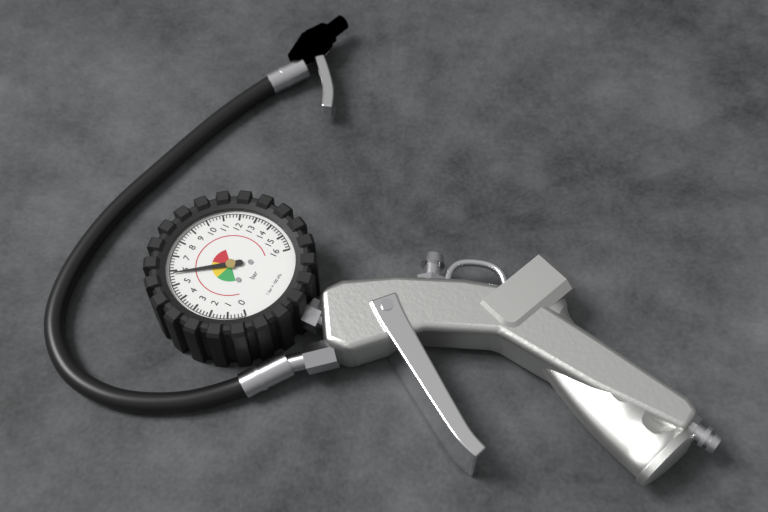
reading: 5.8 bar
